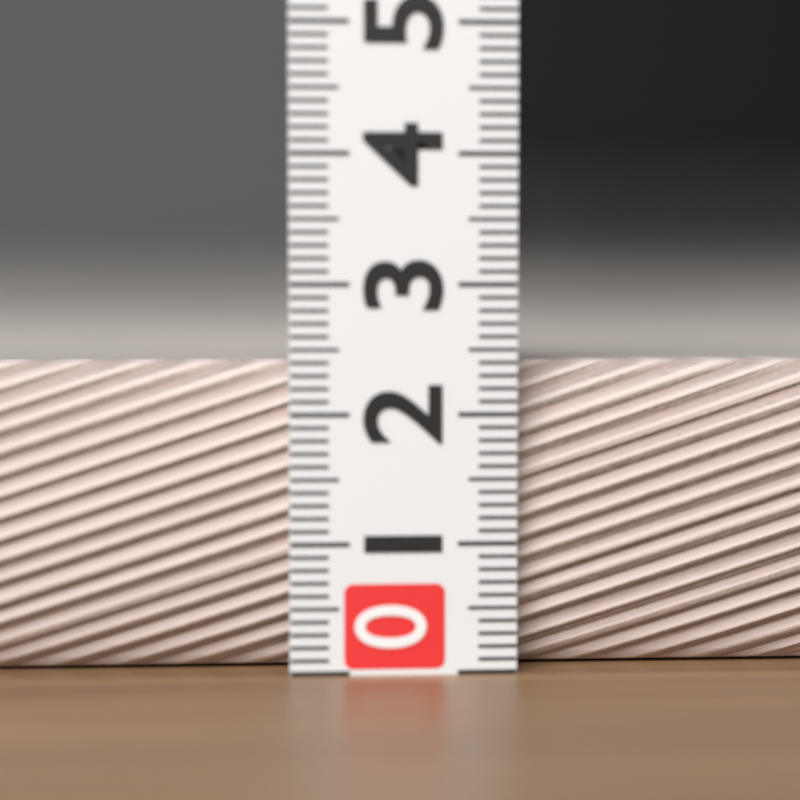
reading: 2.4 (no unit)
